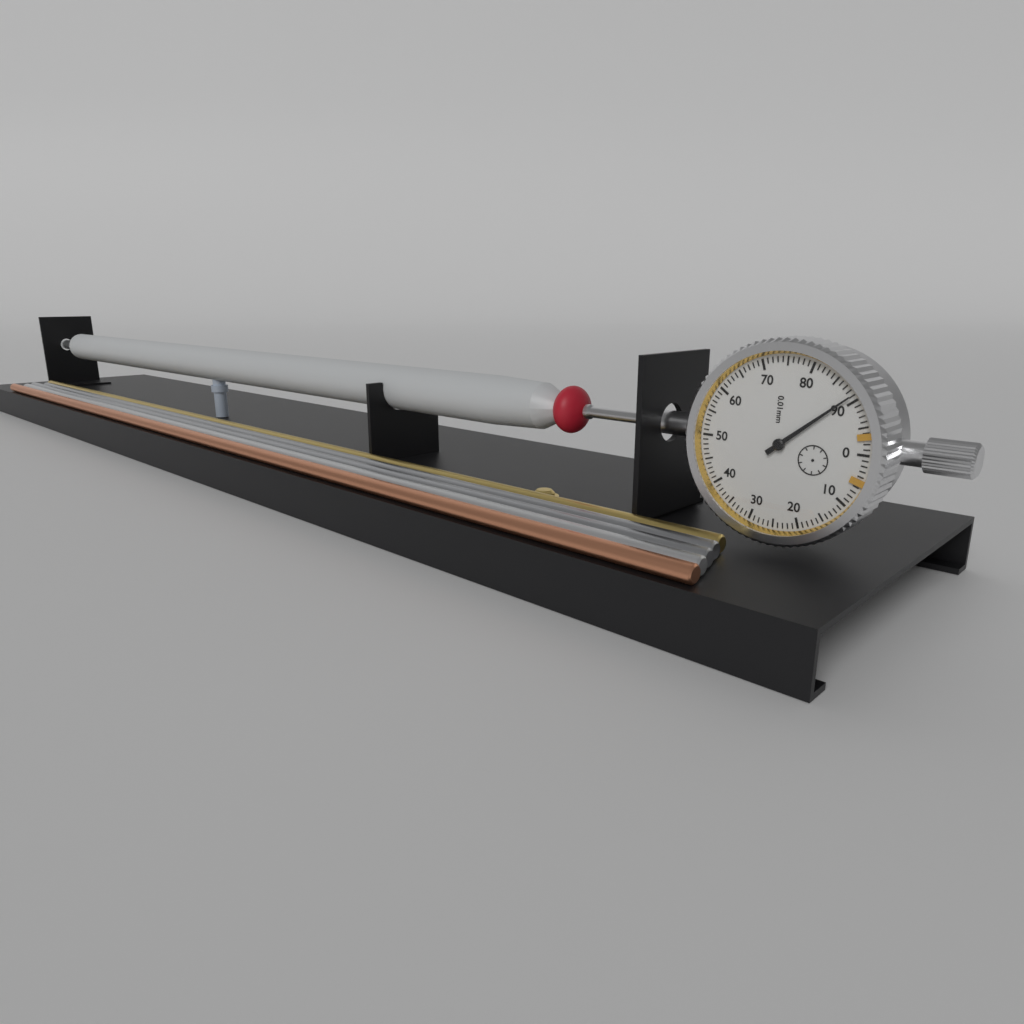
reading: 0.89 mm
